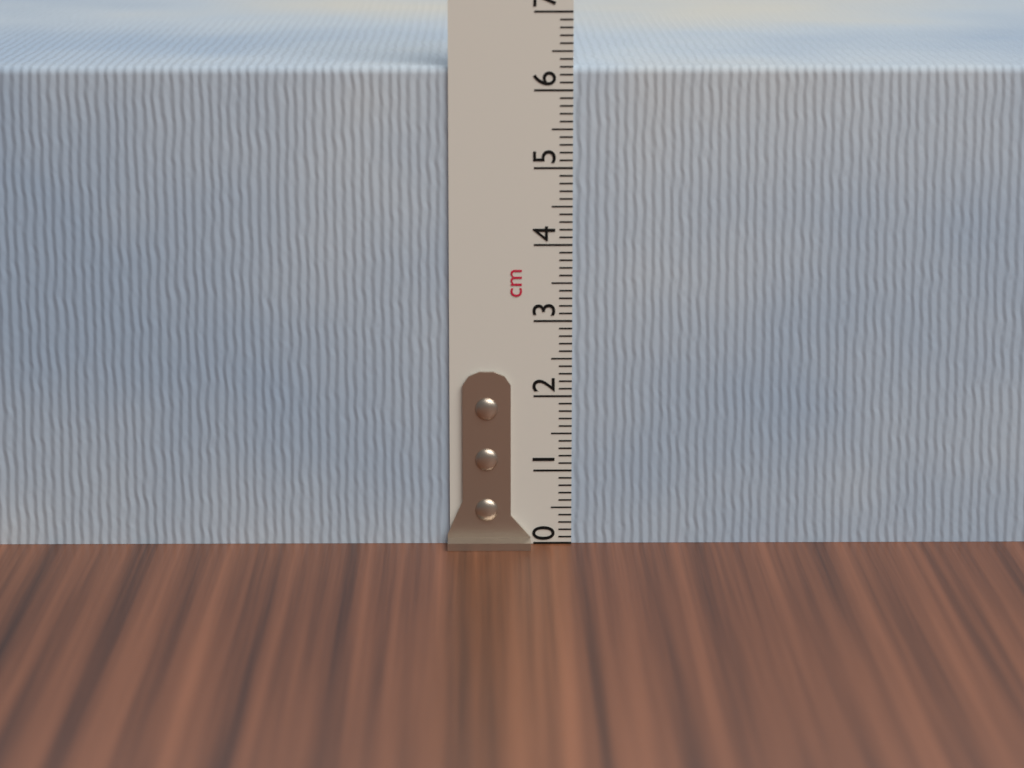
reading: 6.3 cm
